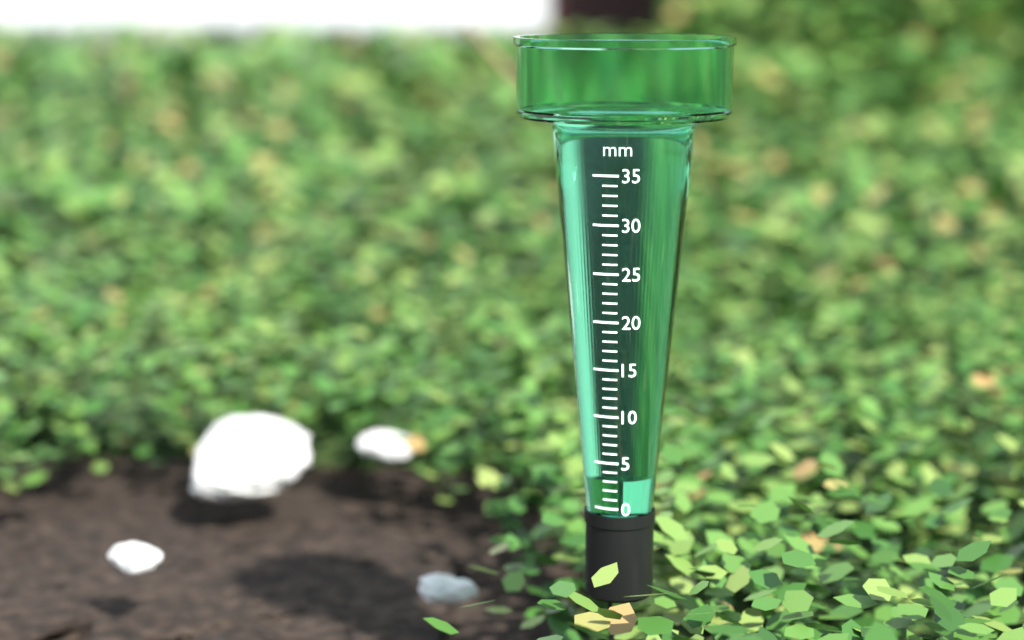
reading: 3 mm
